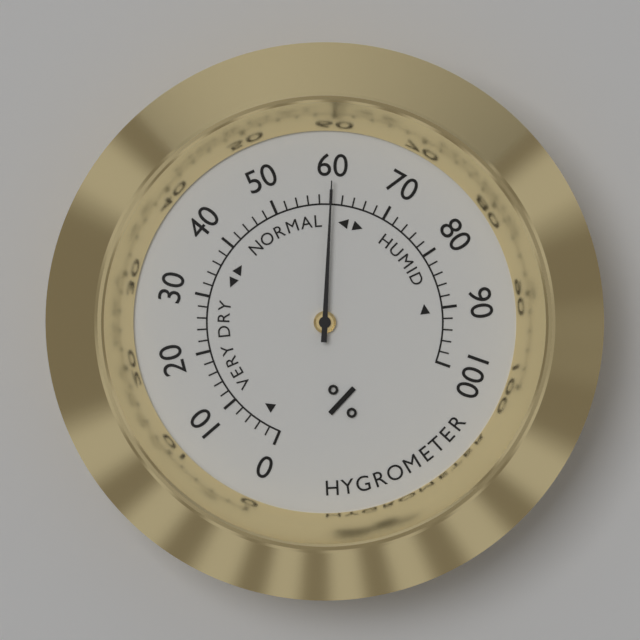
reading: 60 %
